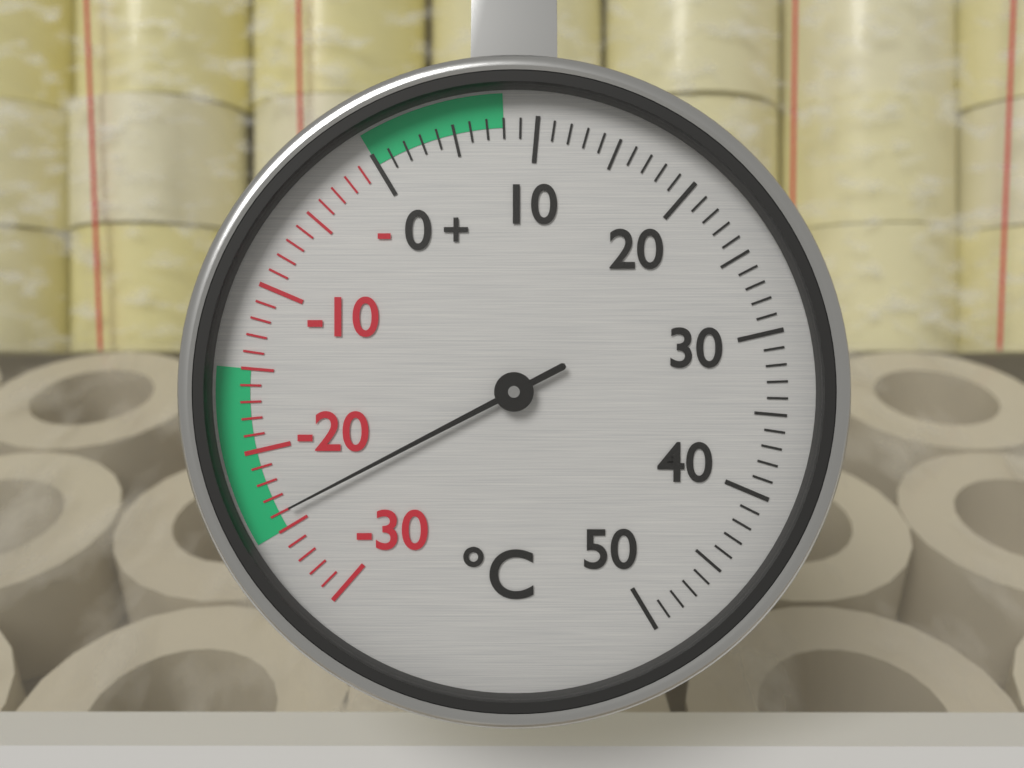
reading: -24 °C
